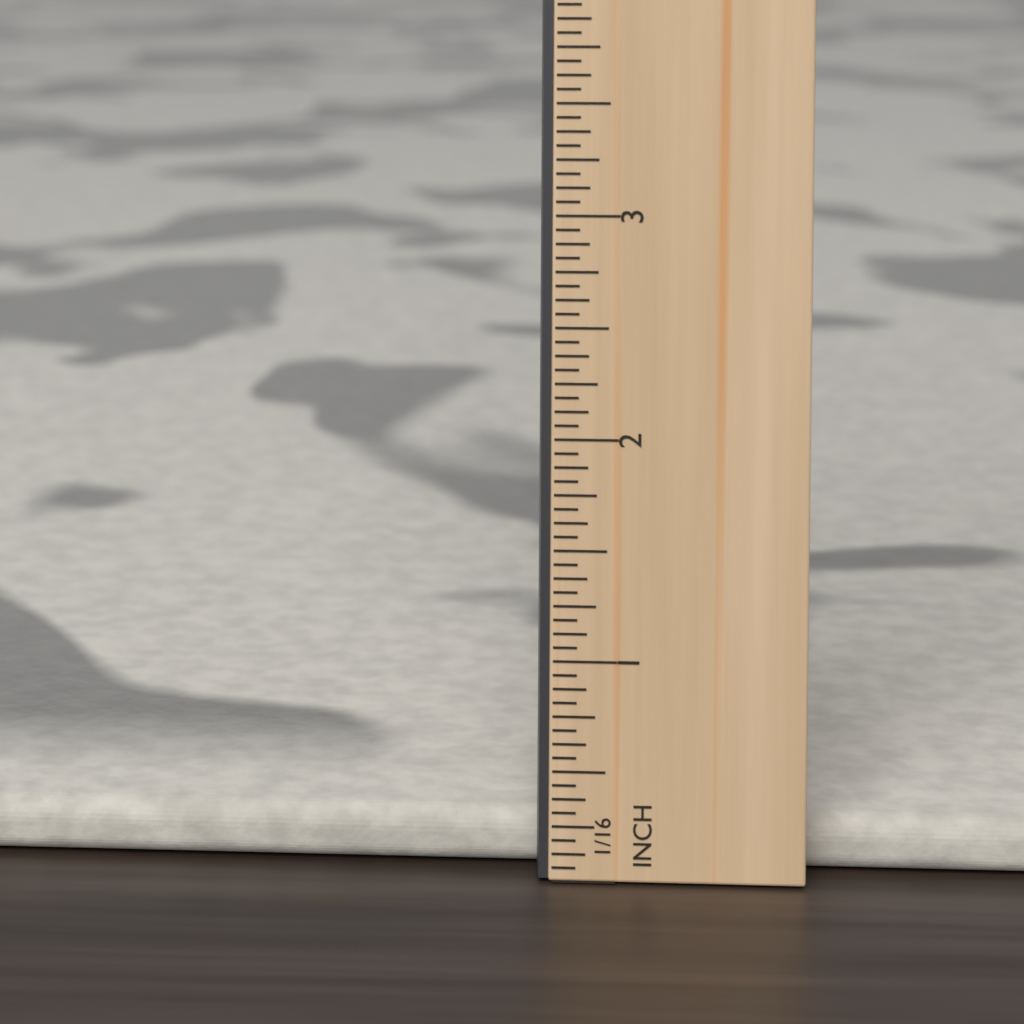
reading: 0.2500 in
